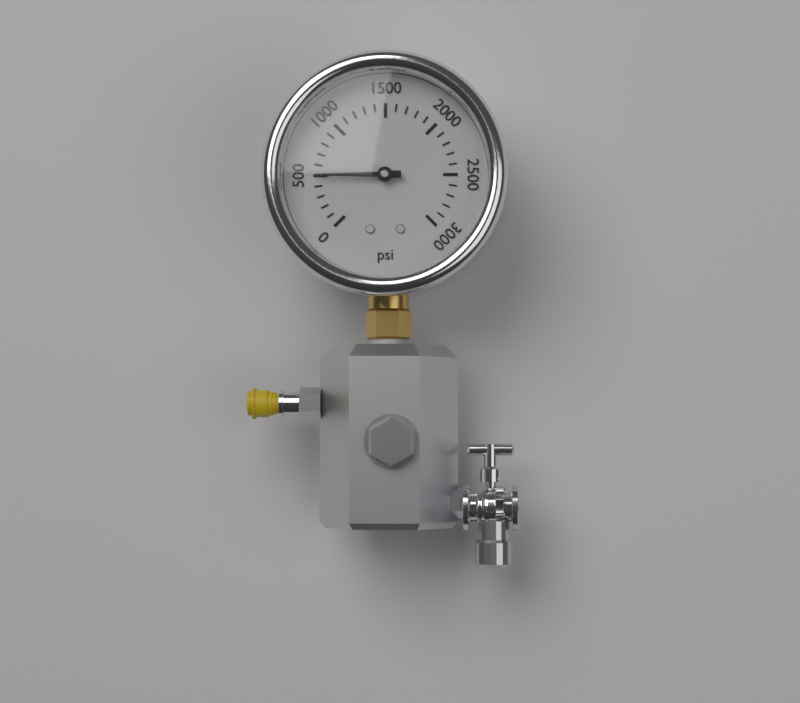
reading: 500 psi
